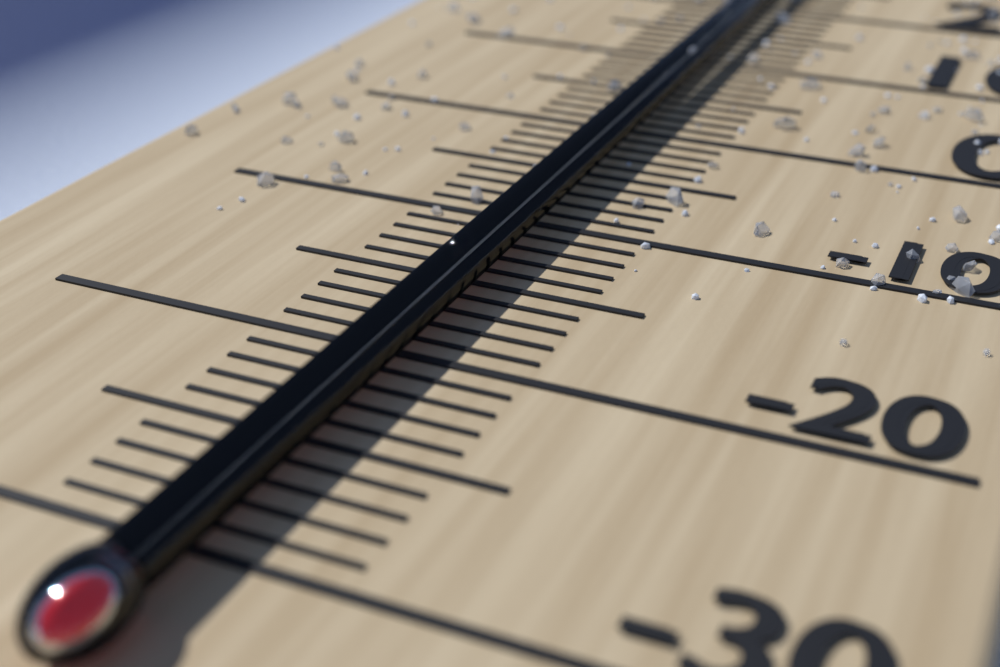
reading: -12 °C
